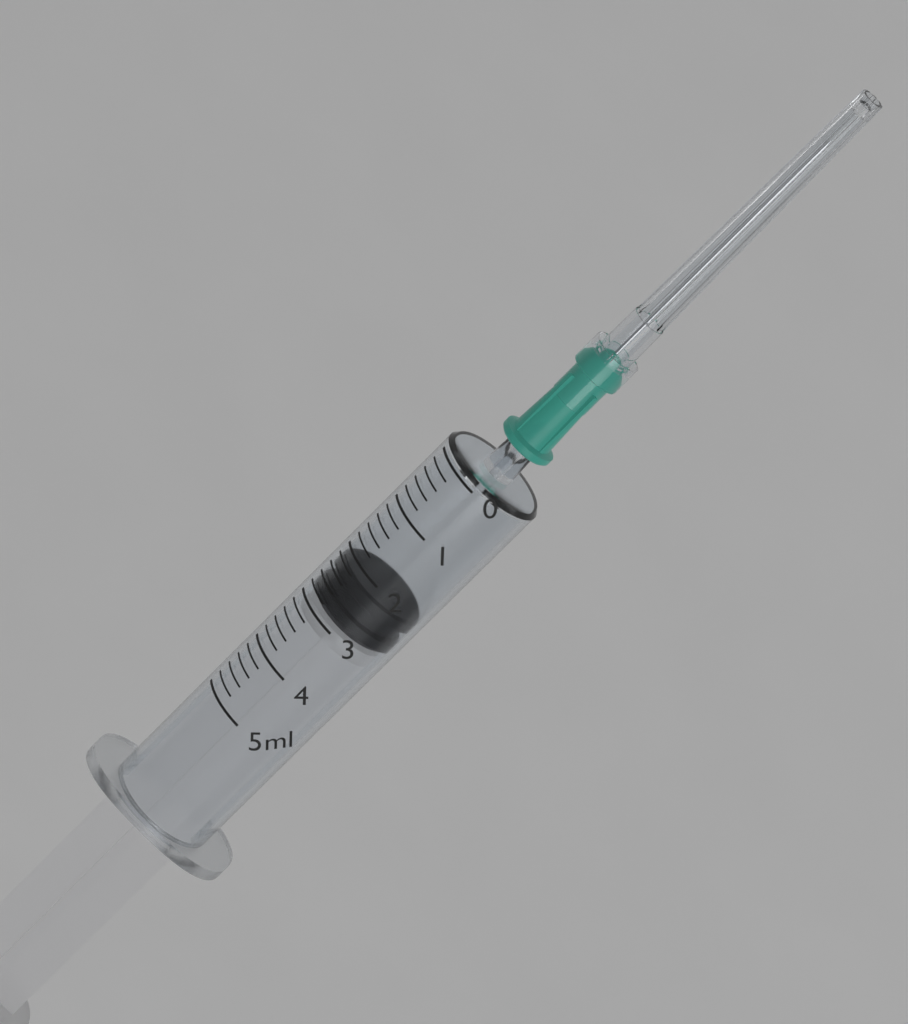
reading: 2.2 ml
